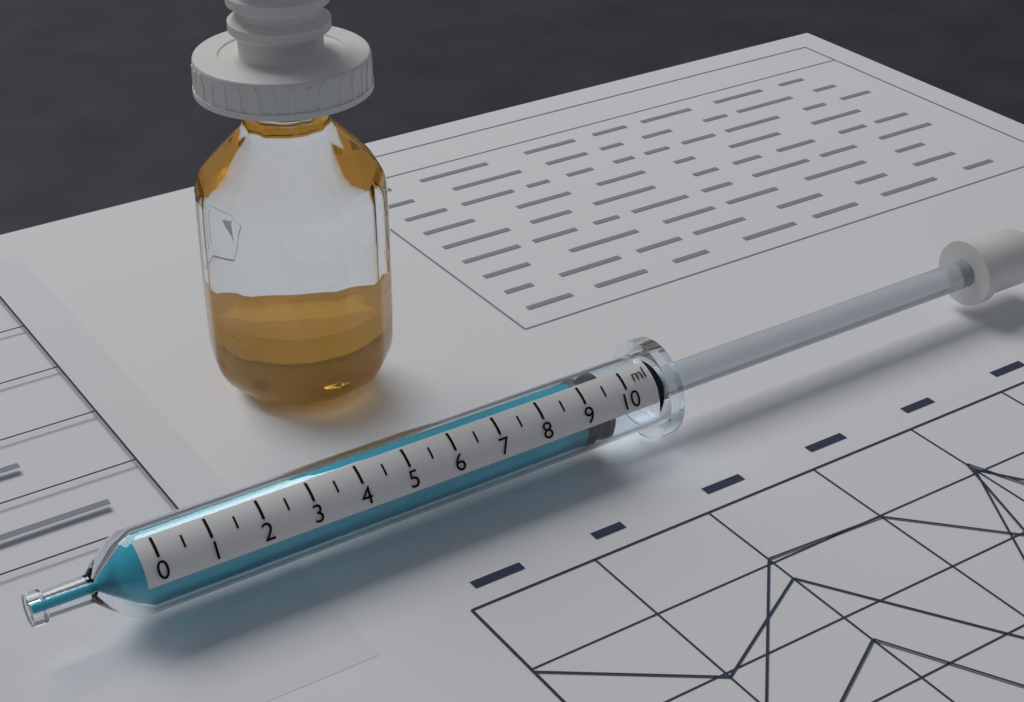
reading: 9.0 ml
